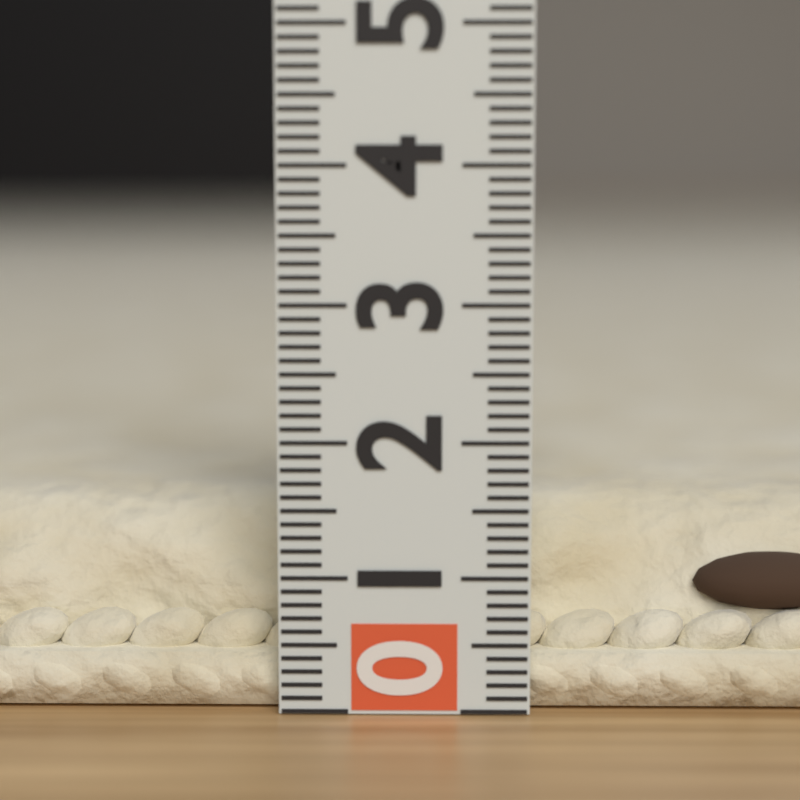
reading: 1.5 (no unit)
